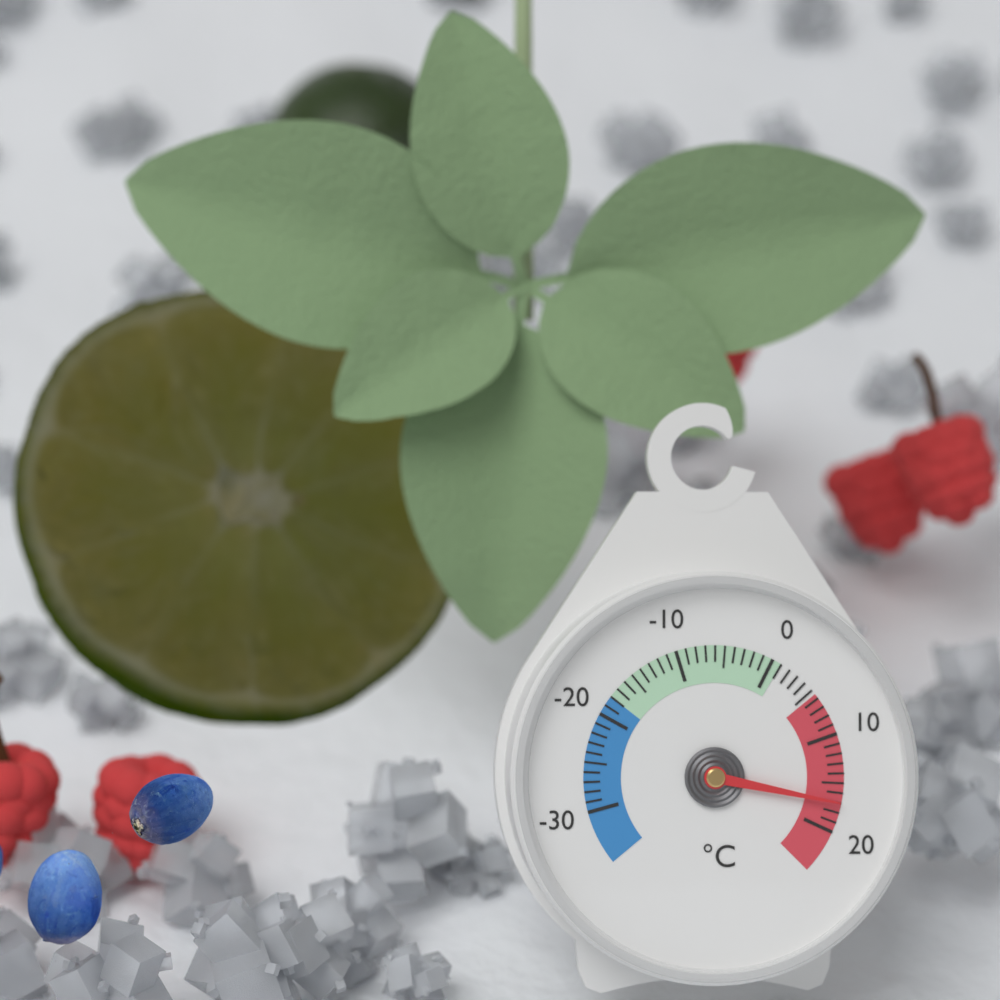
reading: 17 °C
